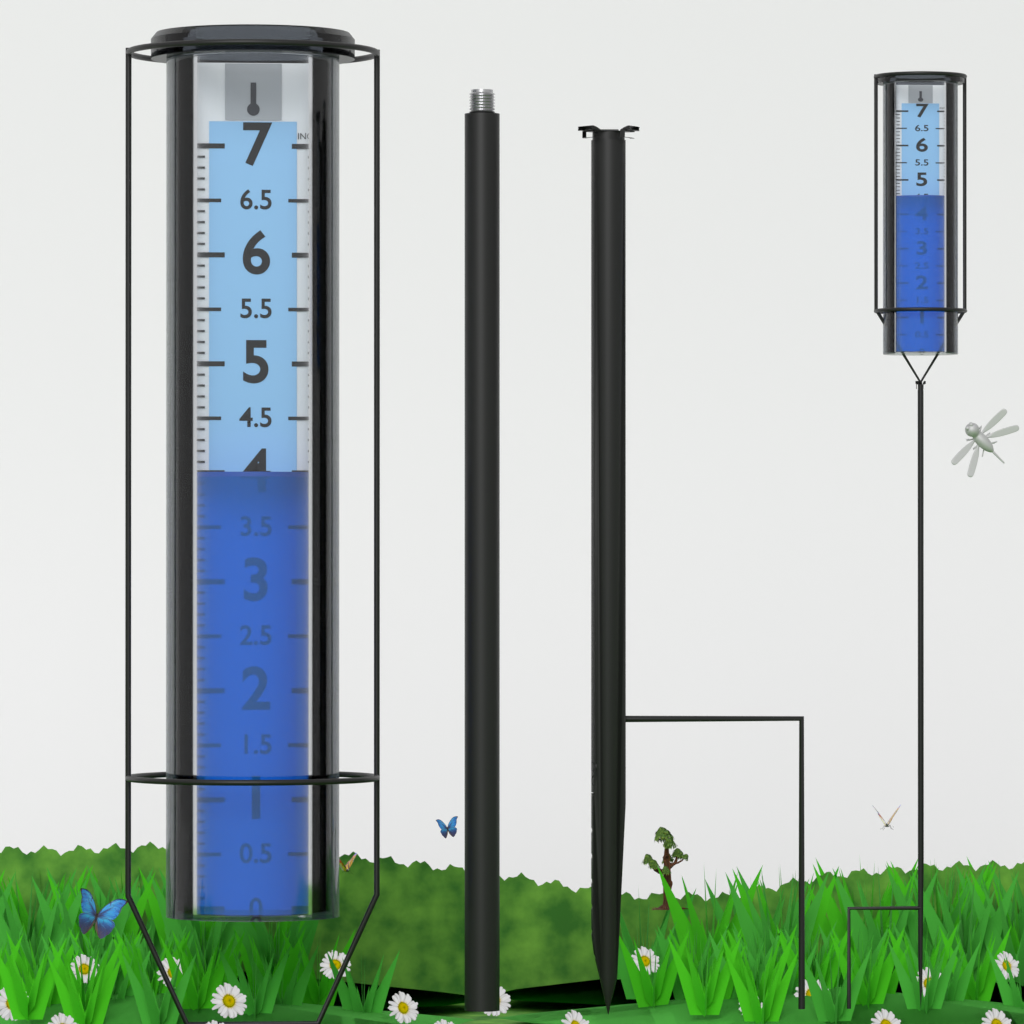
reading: 4.0 in
